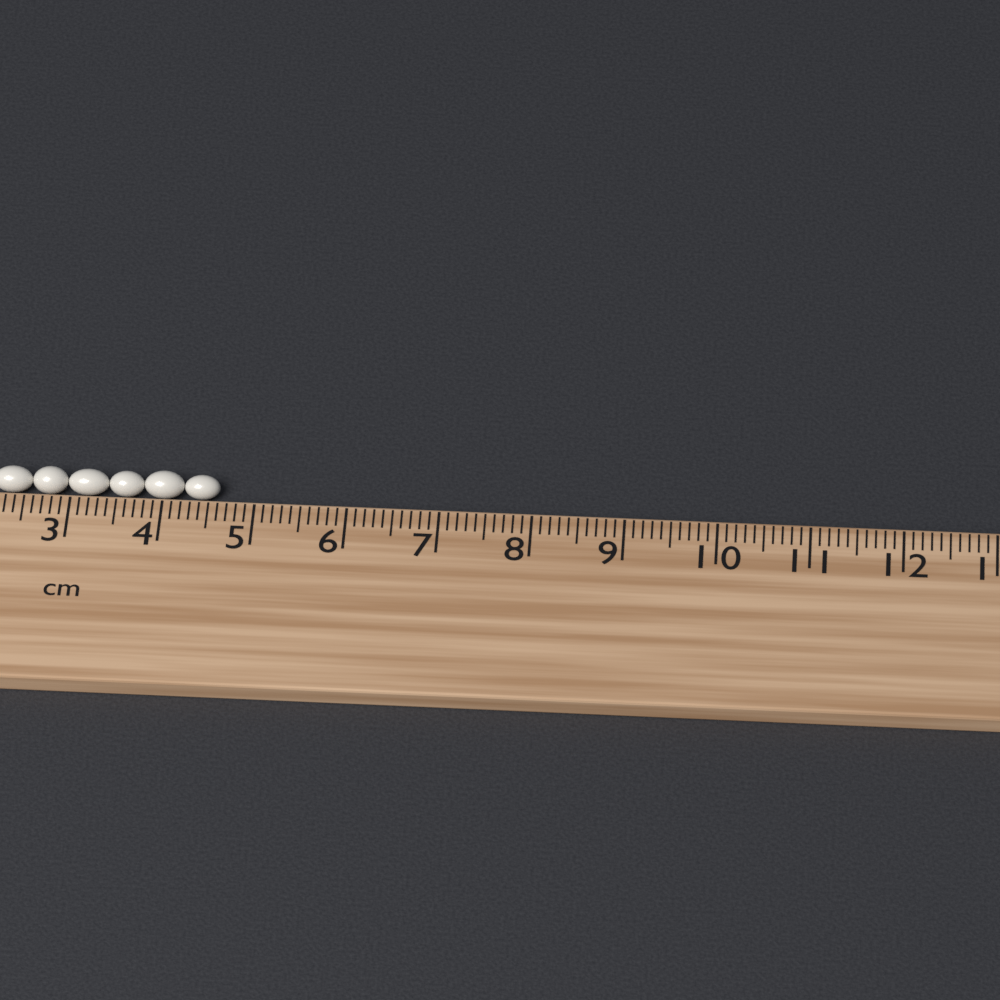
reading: 4.6 cm
